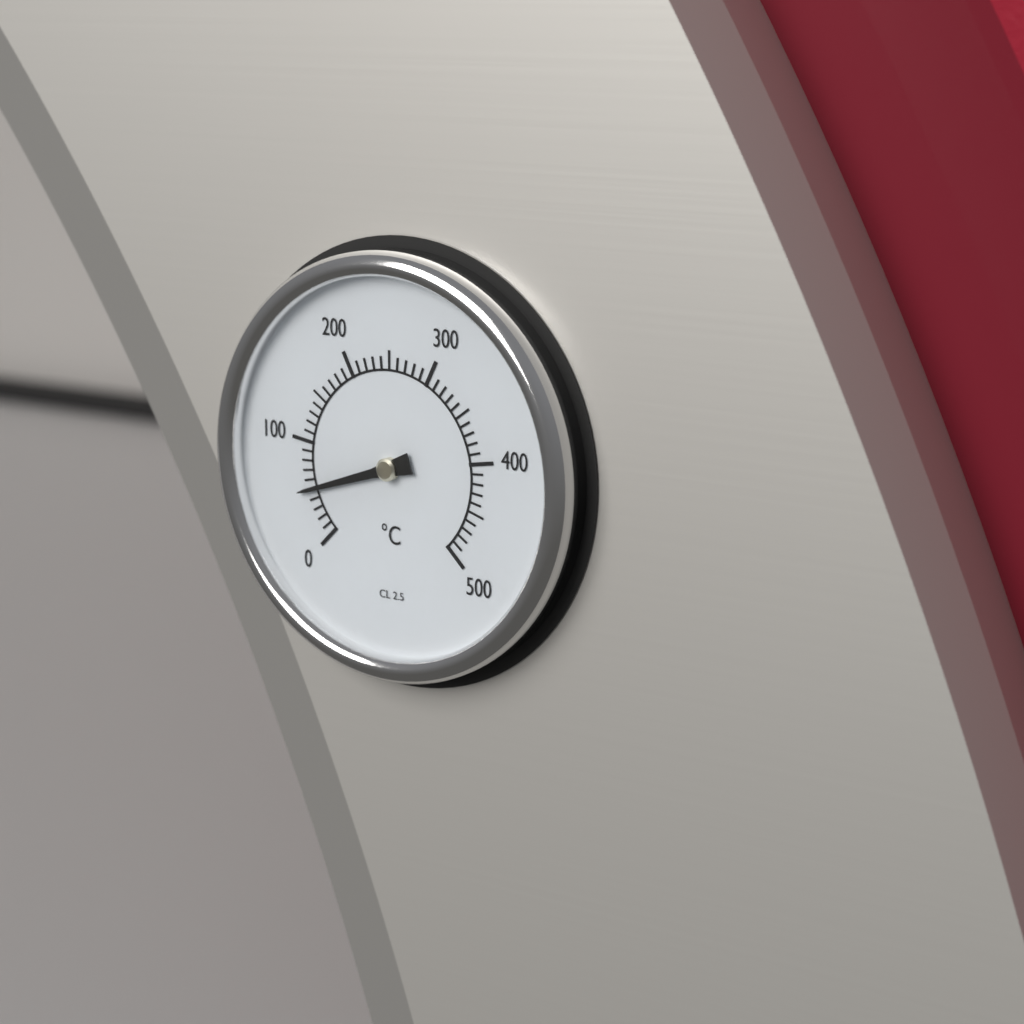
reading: 50 °C
